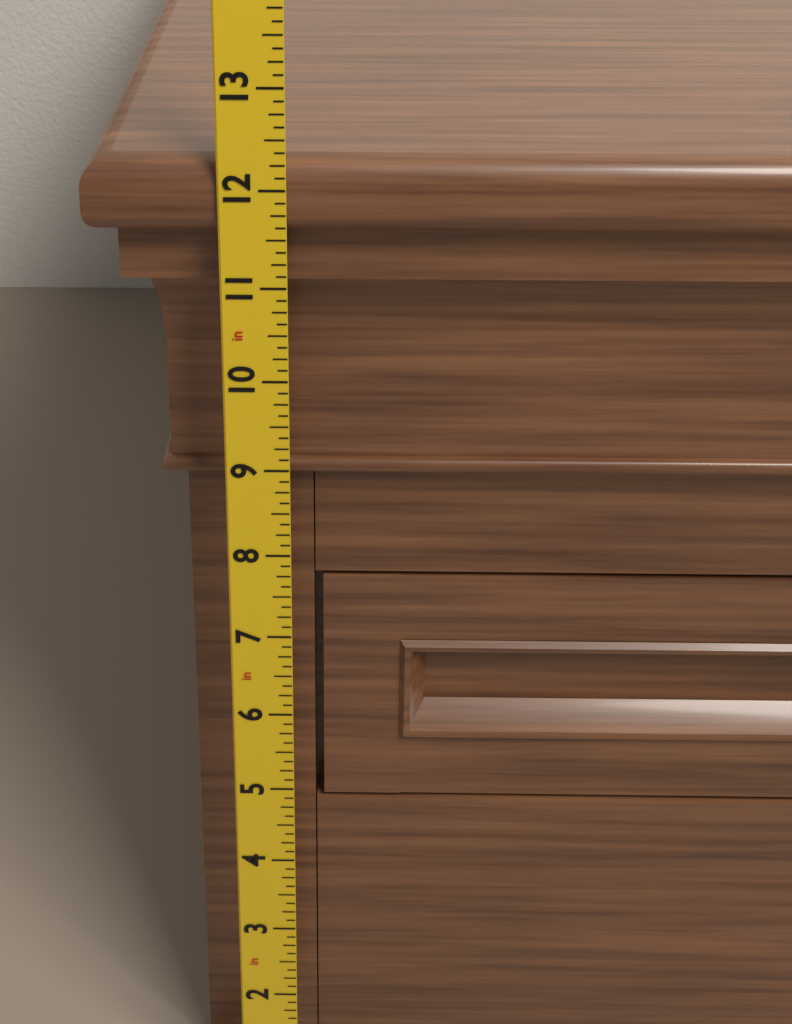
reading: 12.250 in
